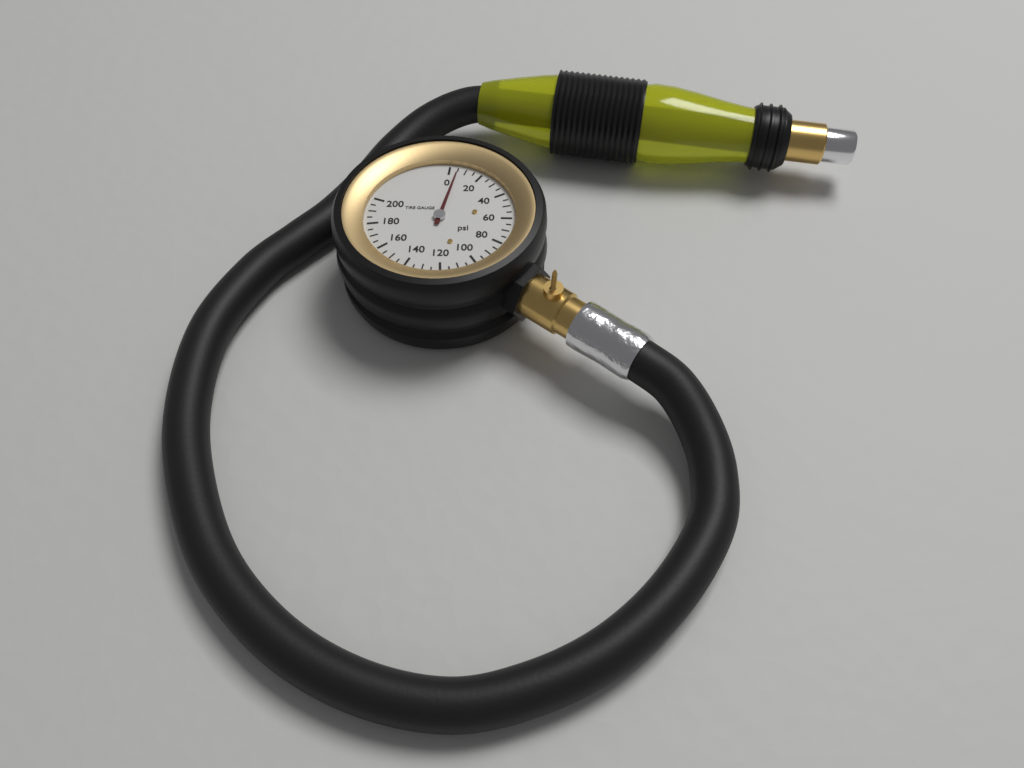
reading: 5 psi
